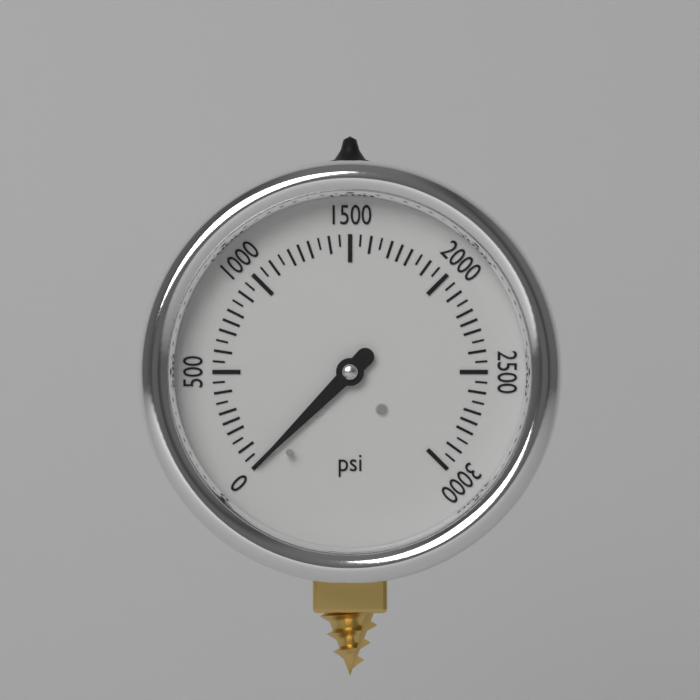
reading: 0 psi
